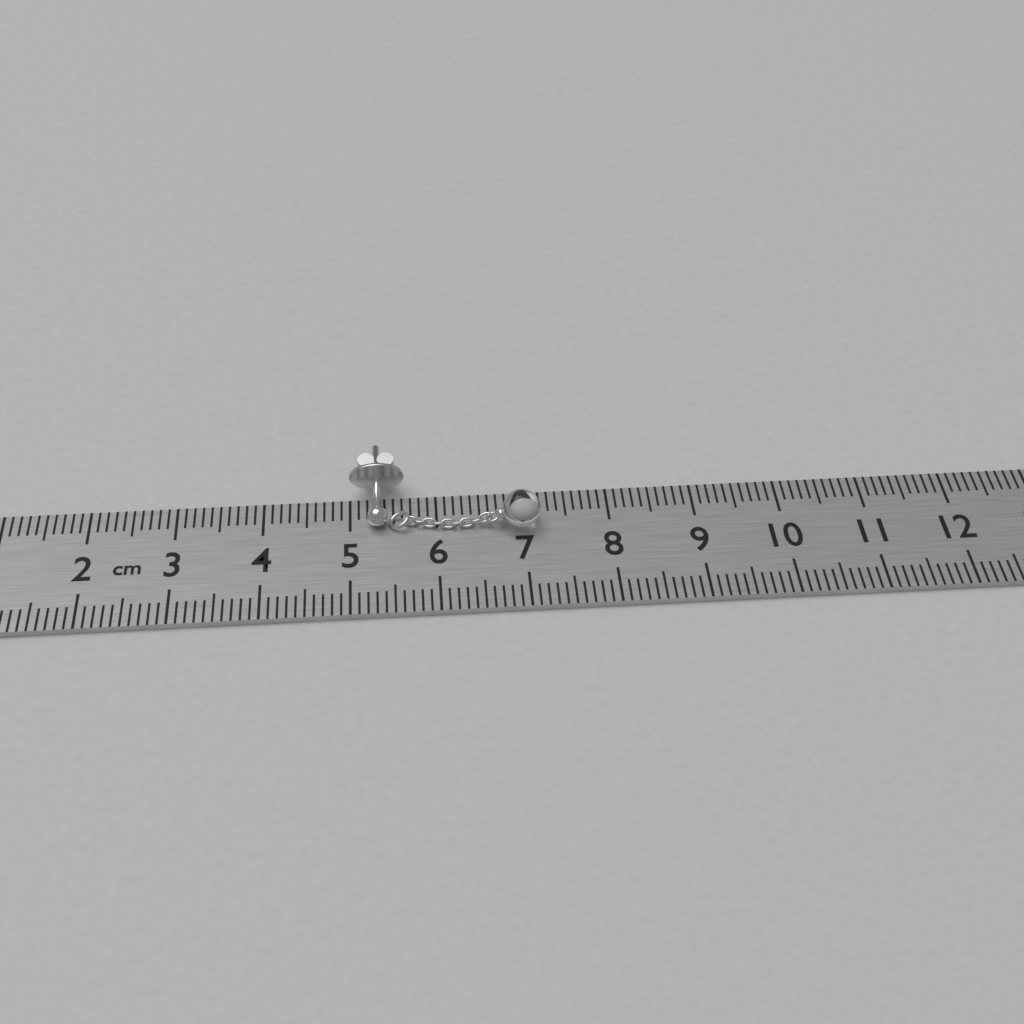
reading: 7.2 cm
